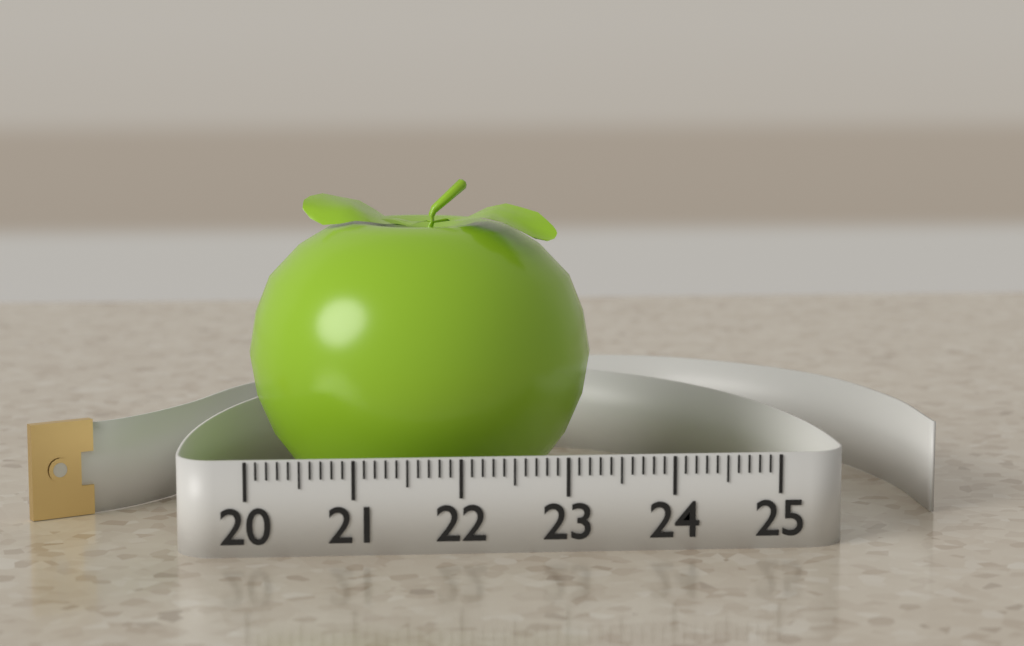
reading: 23.4 (no unit)
